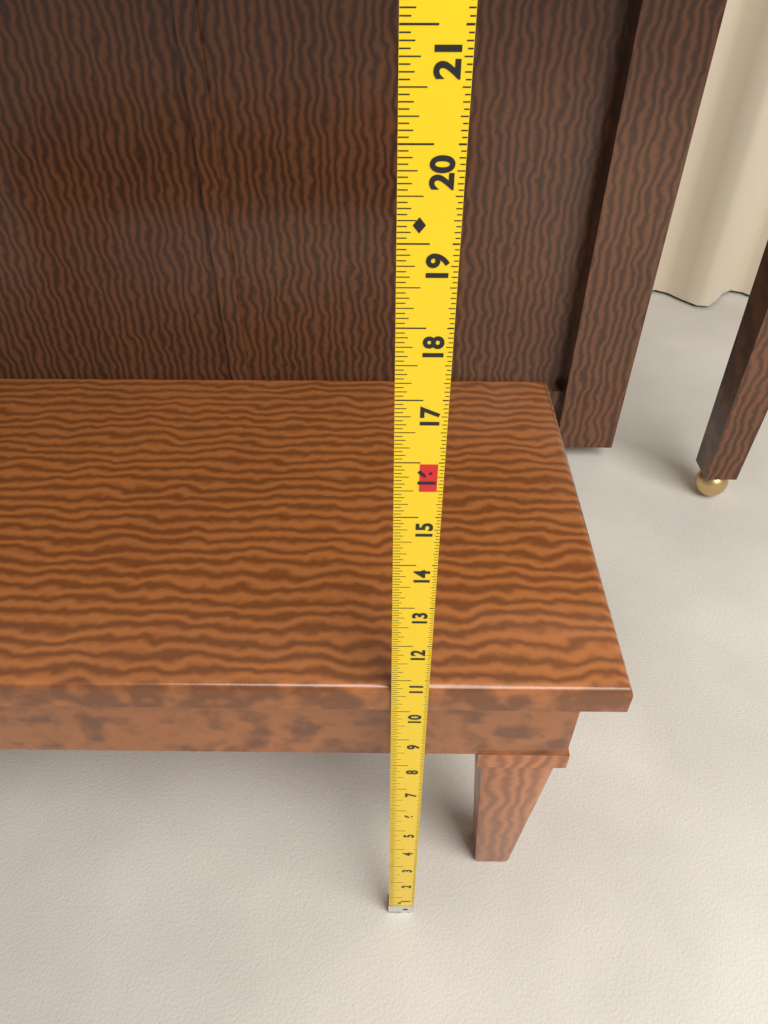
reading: 10.6875 in
